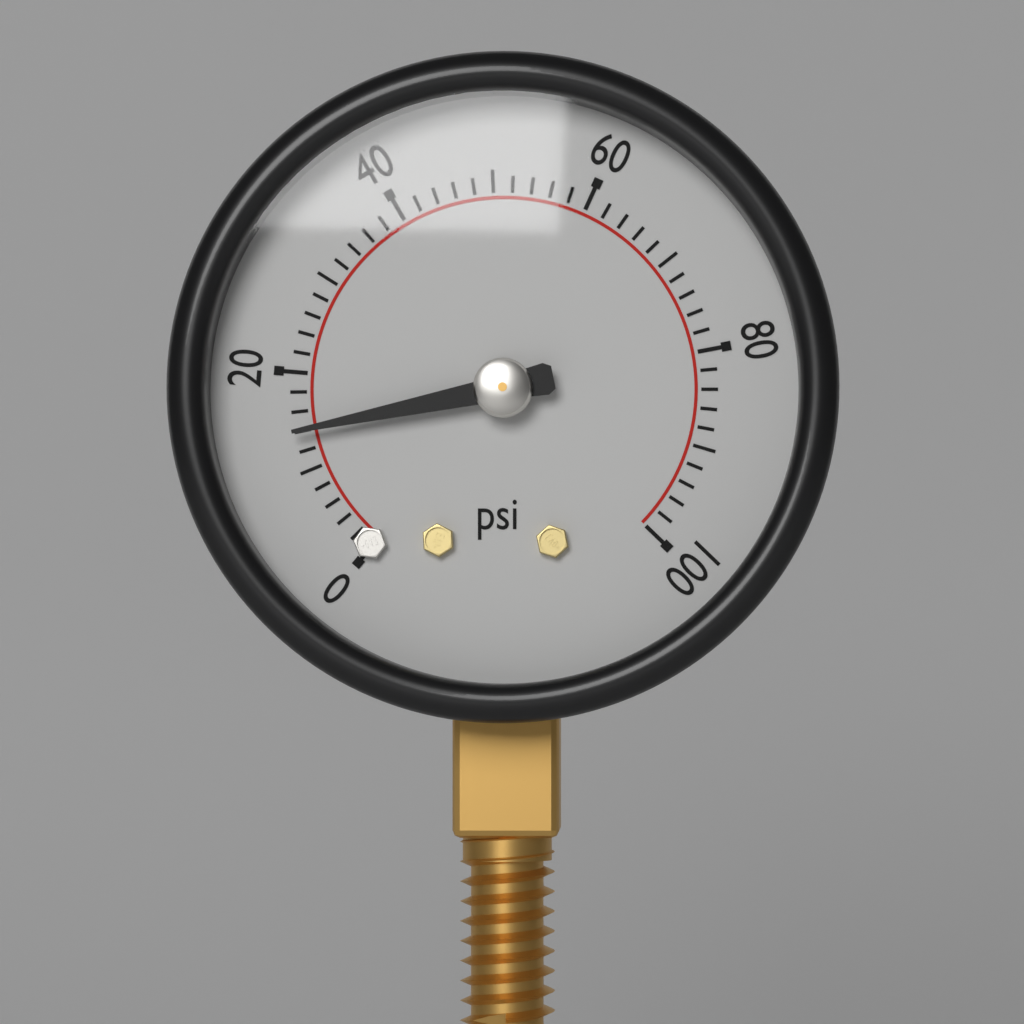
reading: 14 psi
